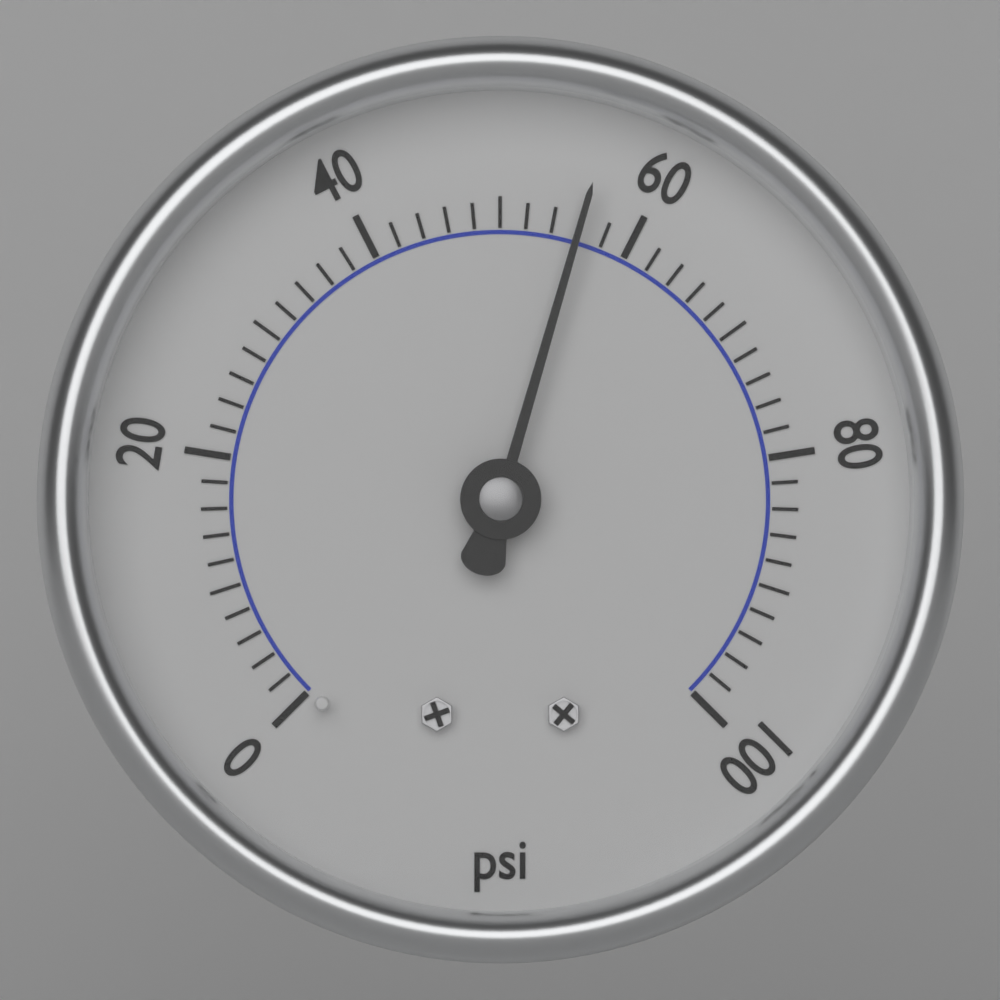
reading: 56 psi
